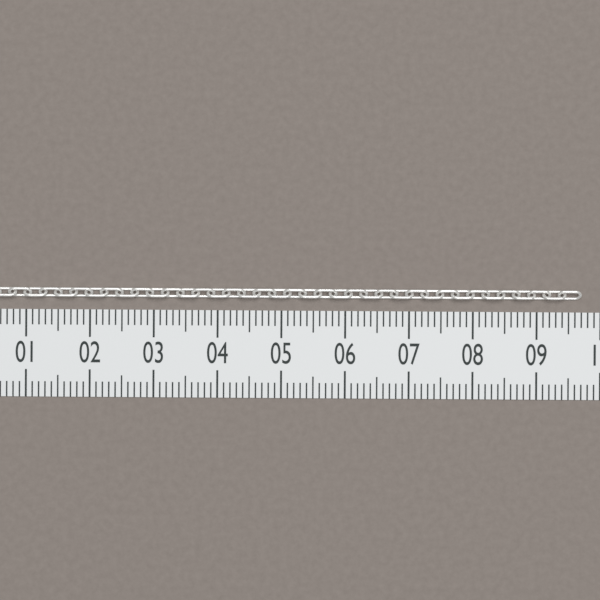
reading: 9.7 (no unit)
